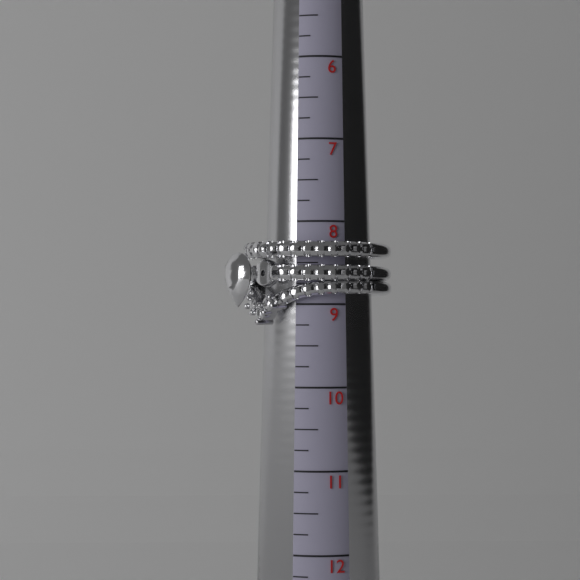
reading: 9.25 (no unit)
